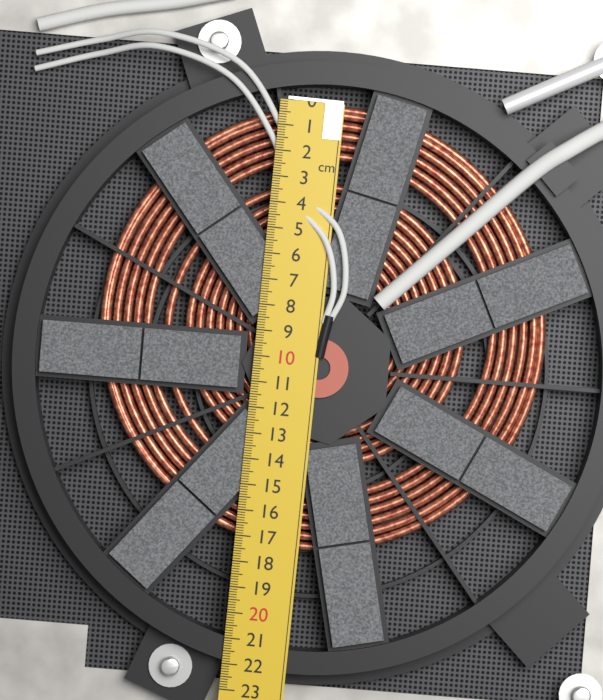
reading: 17.4 cm
